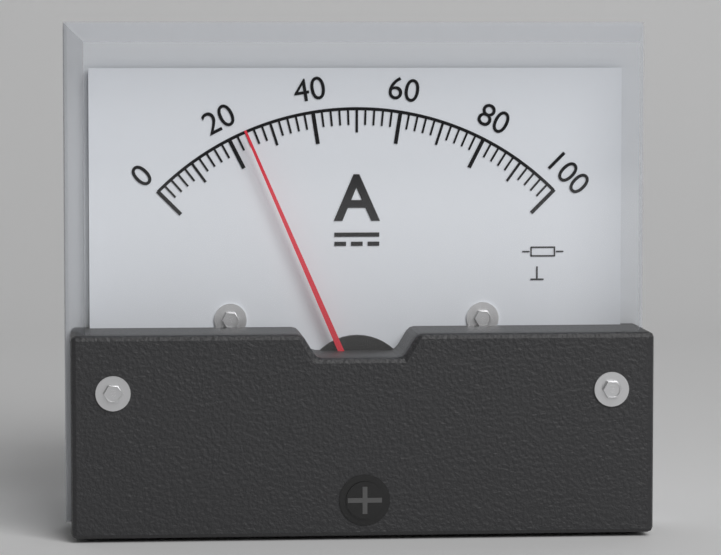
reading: 24 A
